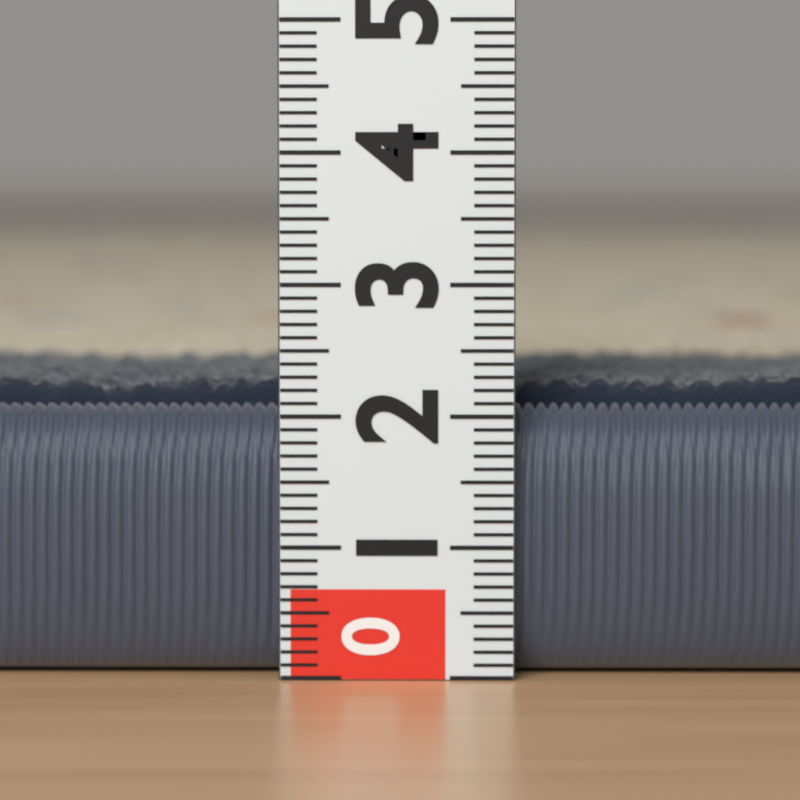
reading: 2.3 (no unit)
